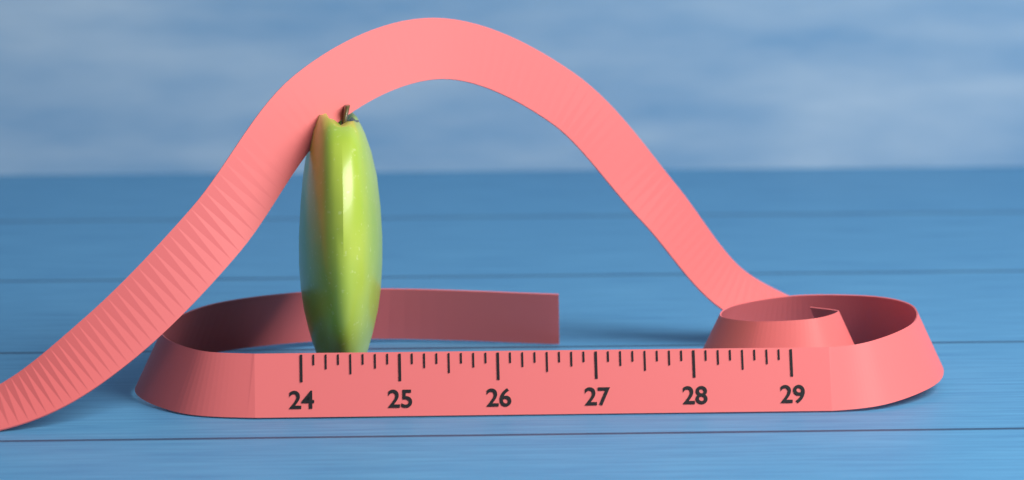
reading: 24.875 (no unit)
